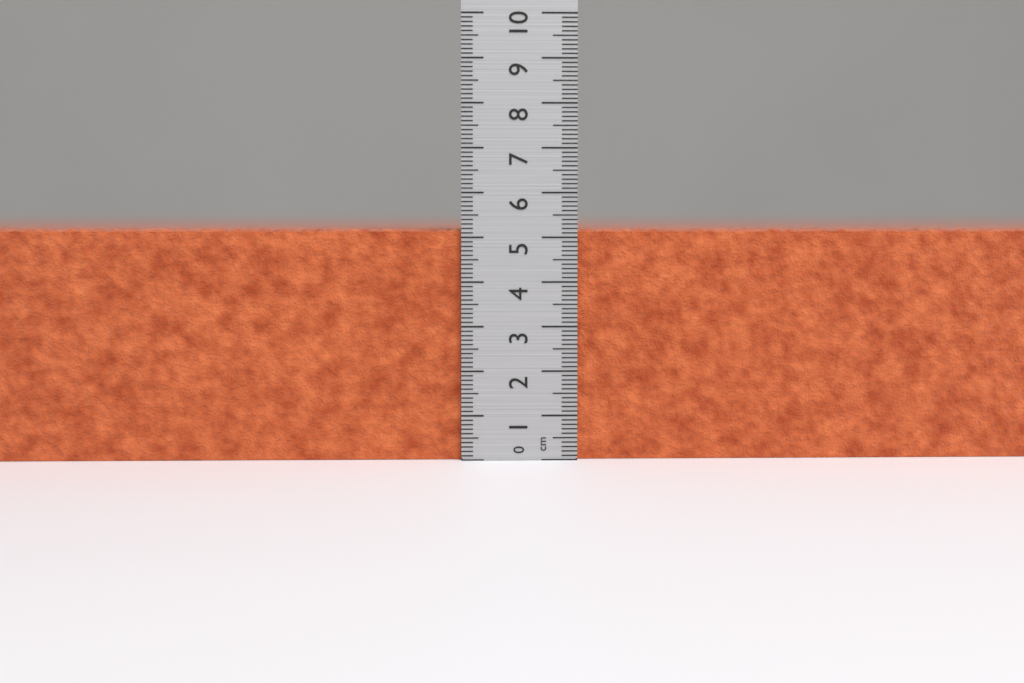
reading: 5.2 cm
